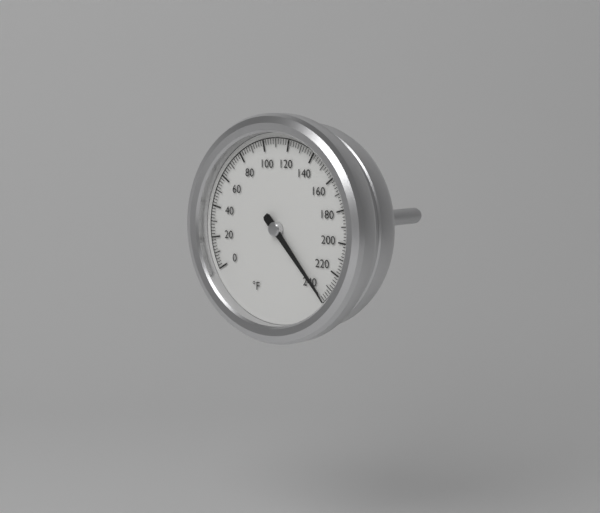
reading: 238 °F
